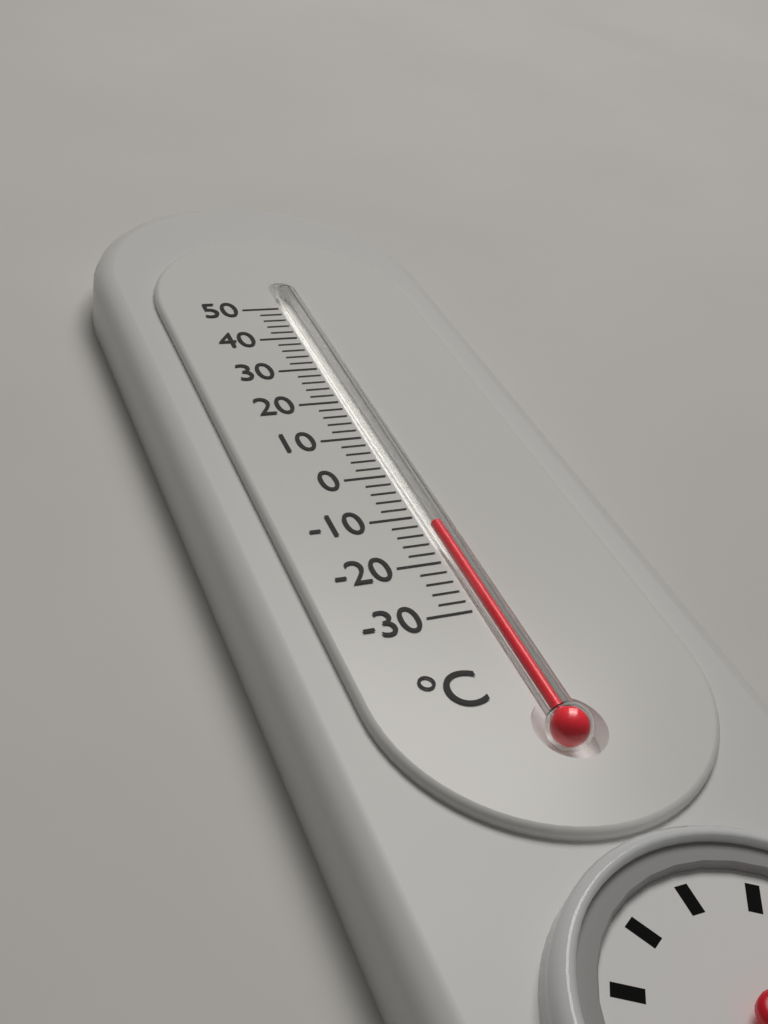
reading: -12 °C
